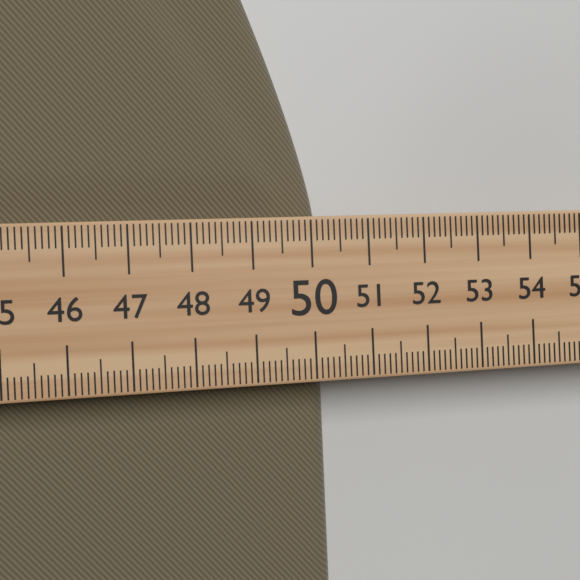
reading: 50.3 (no unit)
